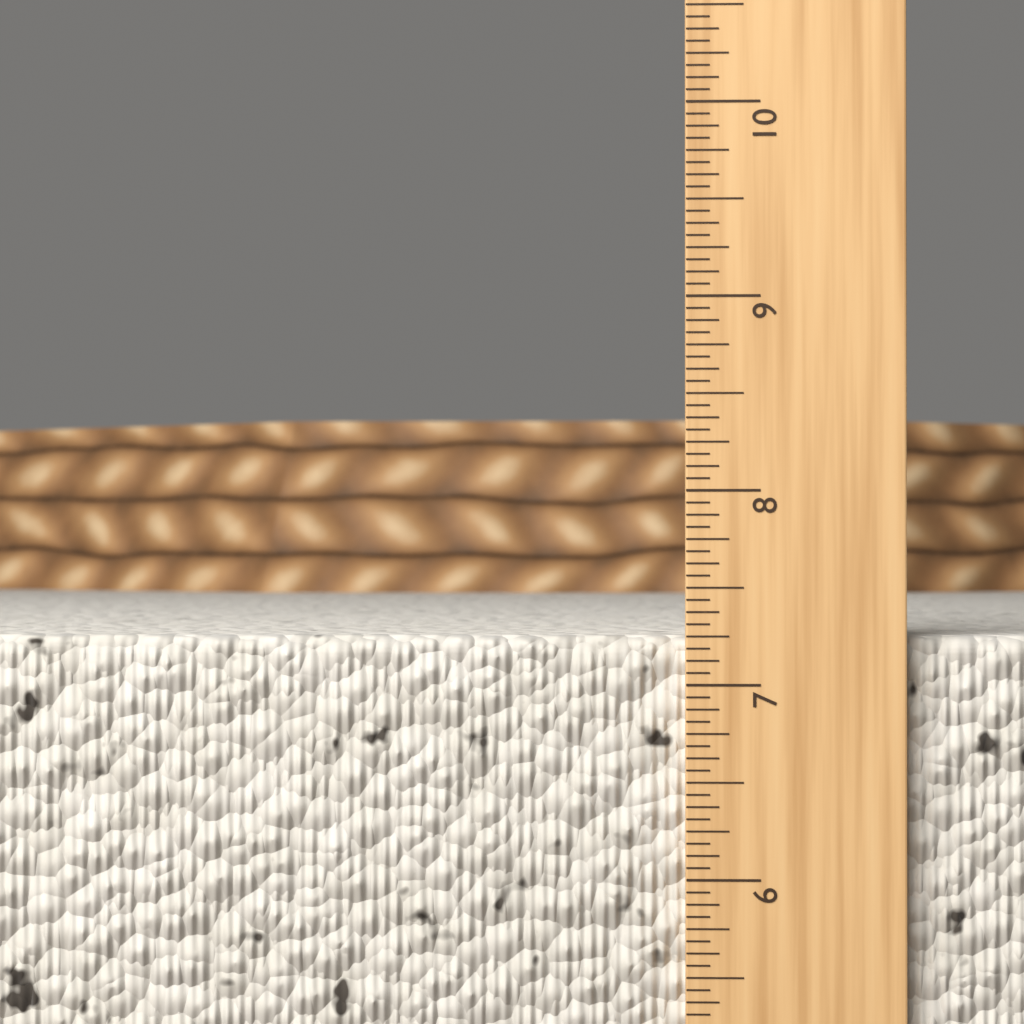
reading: 7.2500 in
